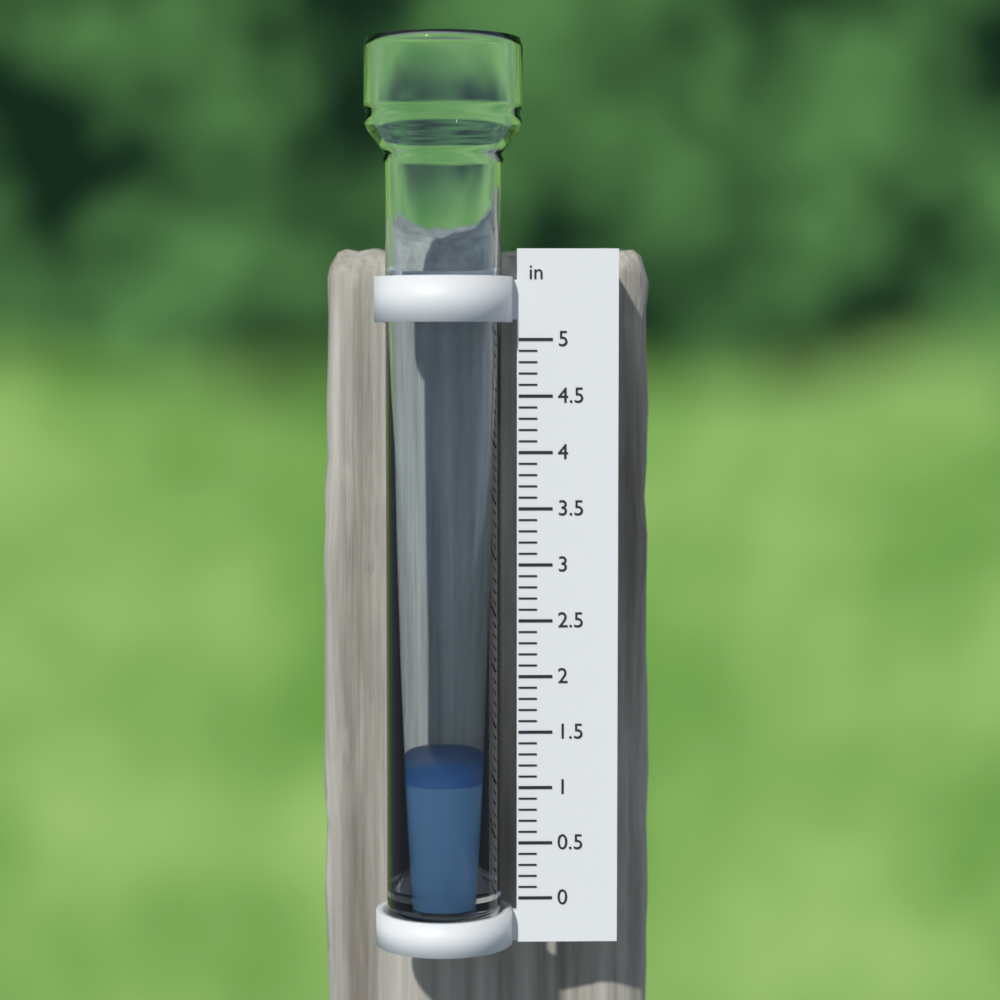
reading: 1.1 in
